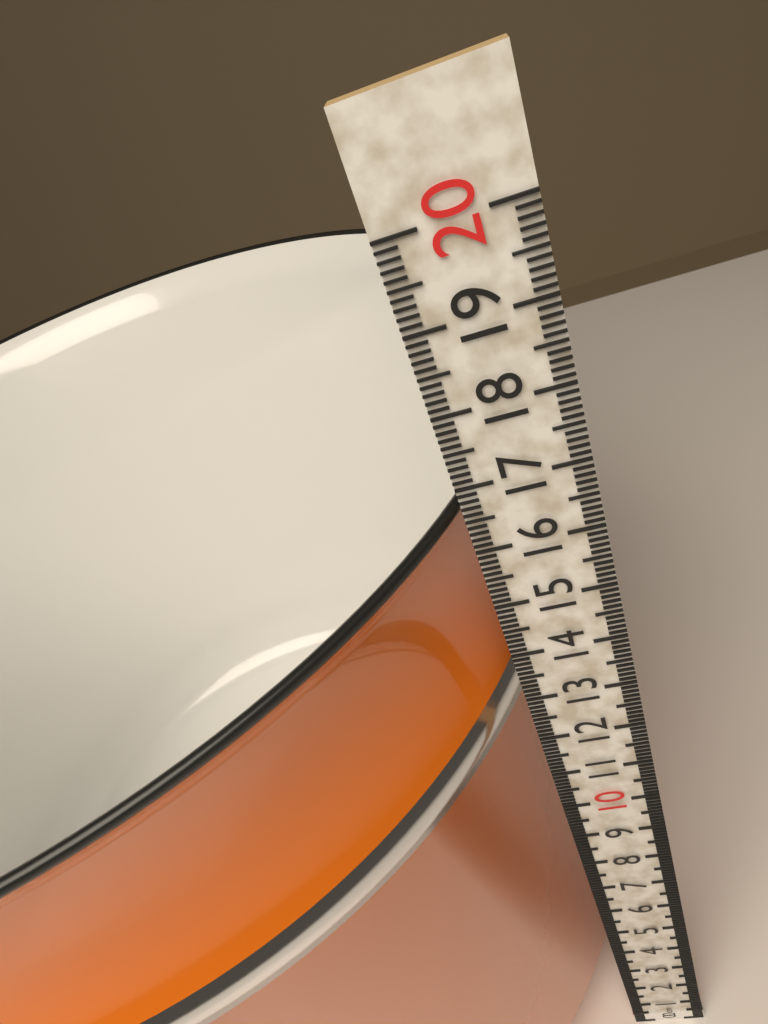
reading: 16.6 cm
